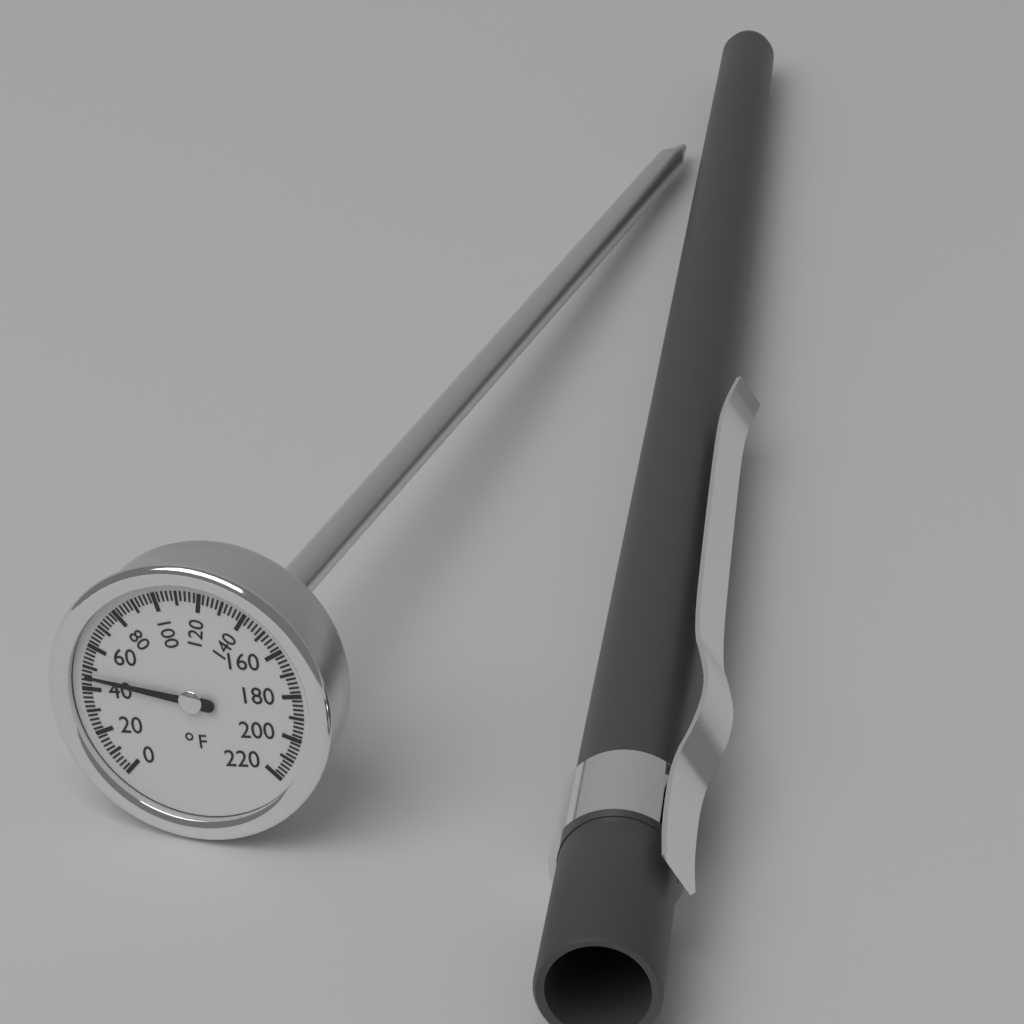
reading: 46 °F
